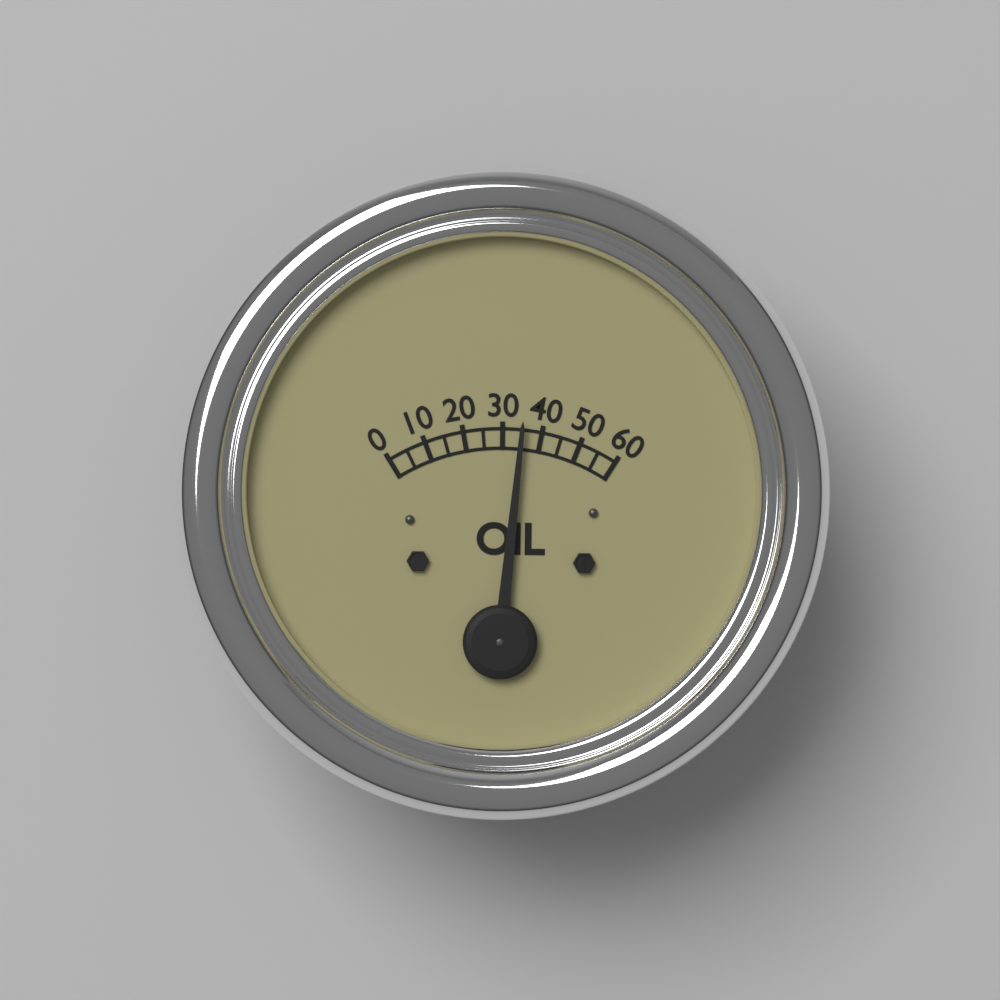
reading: 35 (no unit)
